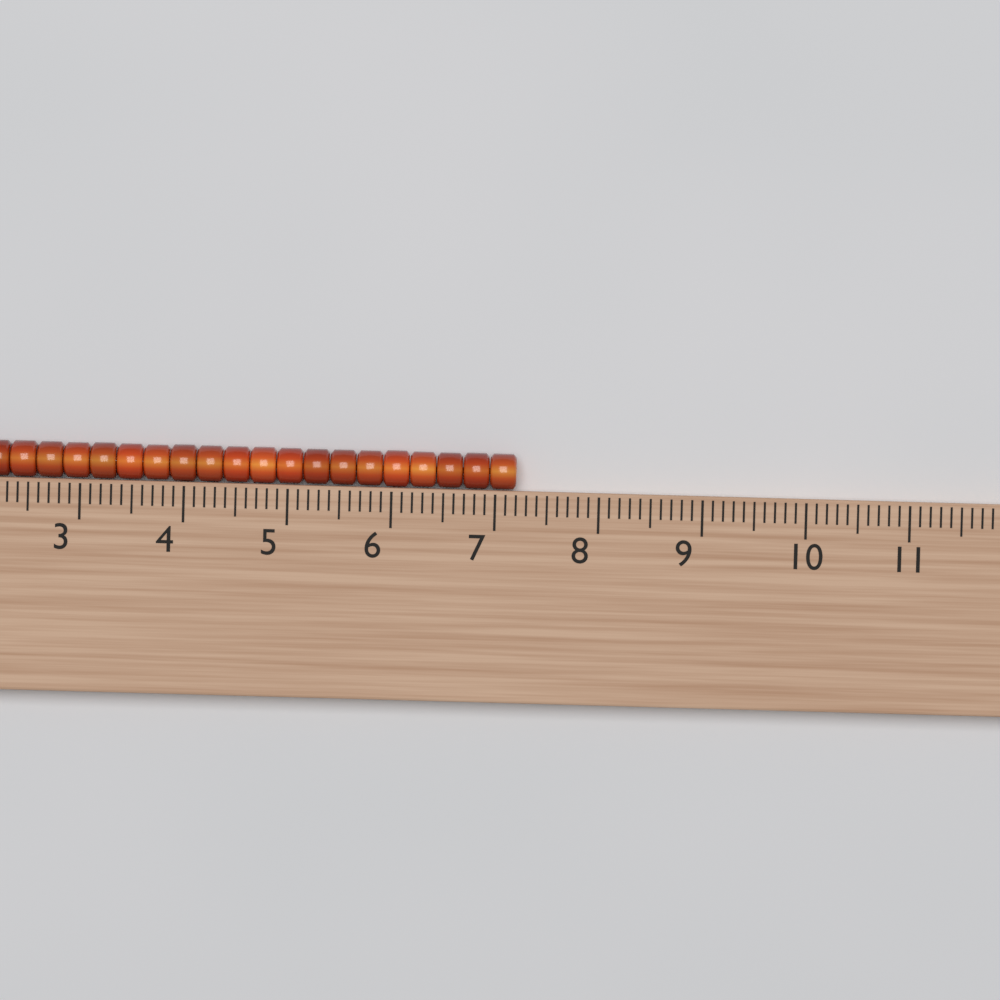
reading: 7.2 (no unit)
